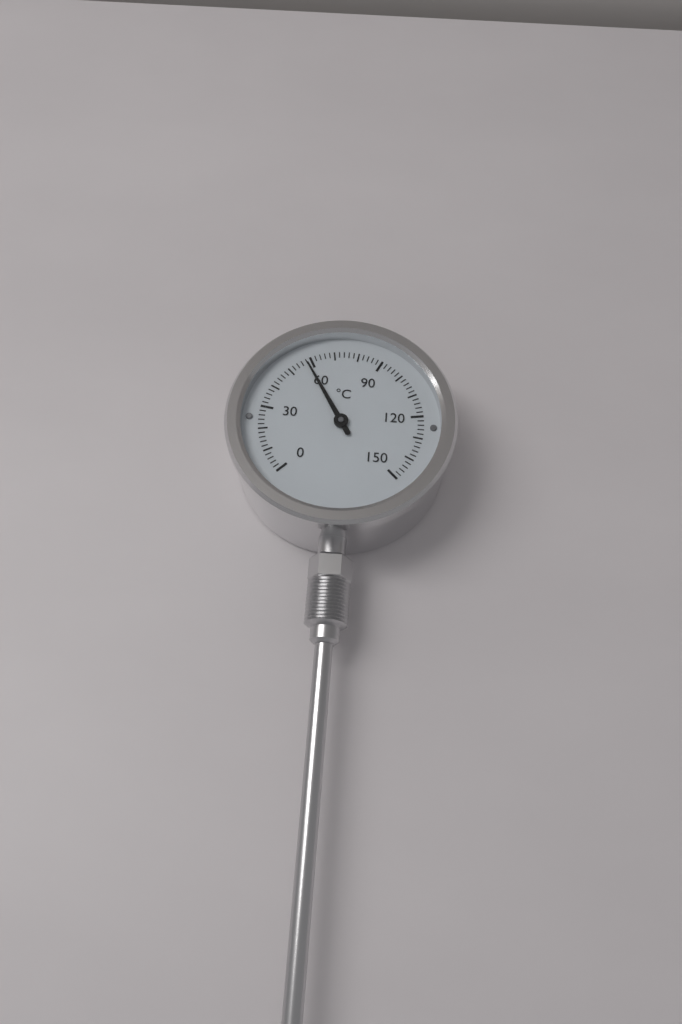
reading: 58 °C
